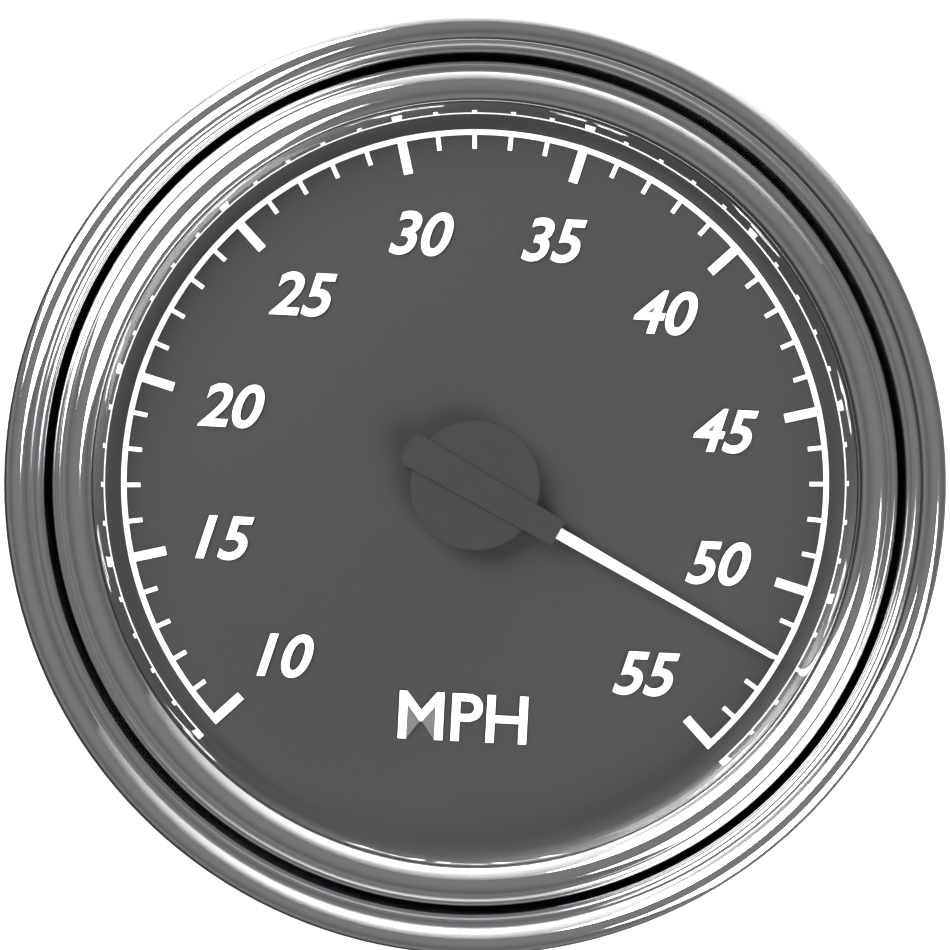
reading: 52 MPH
